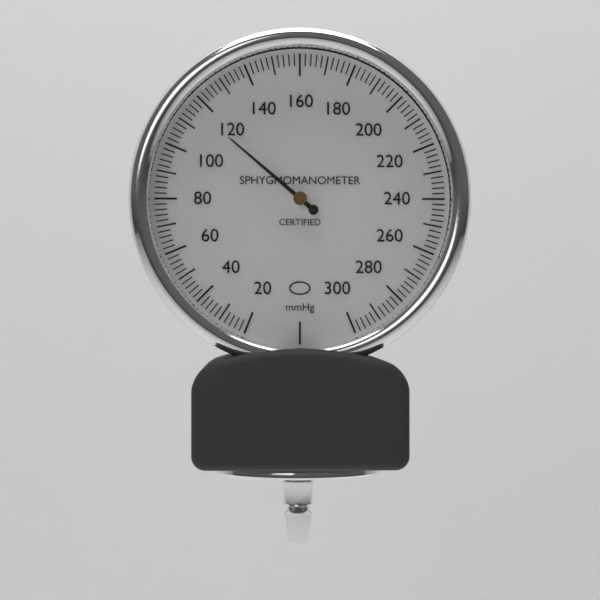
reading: 116 mmHg
